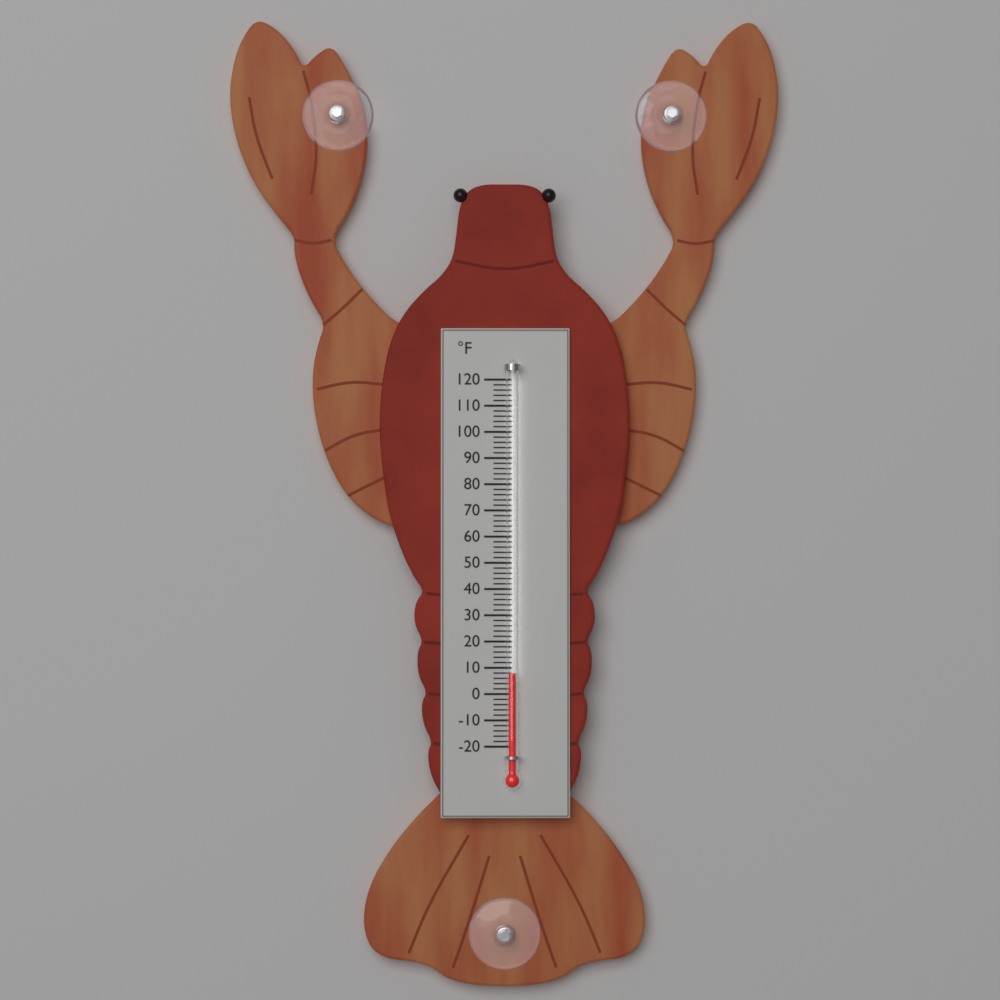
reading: 8 °F
